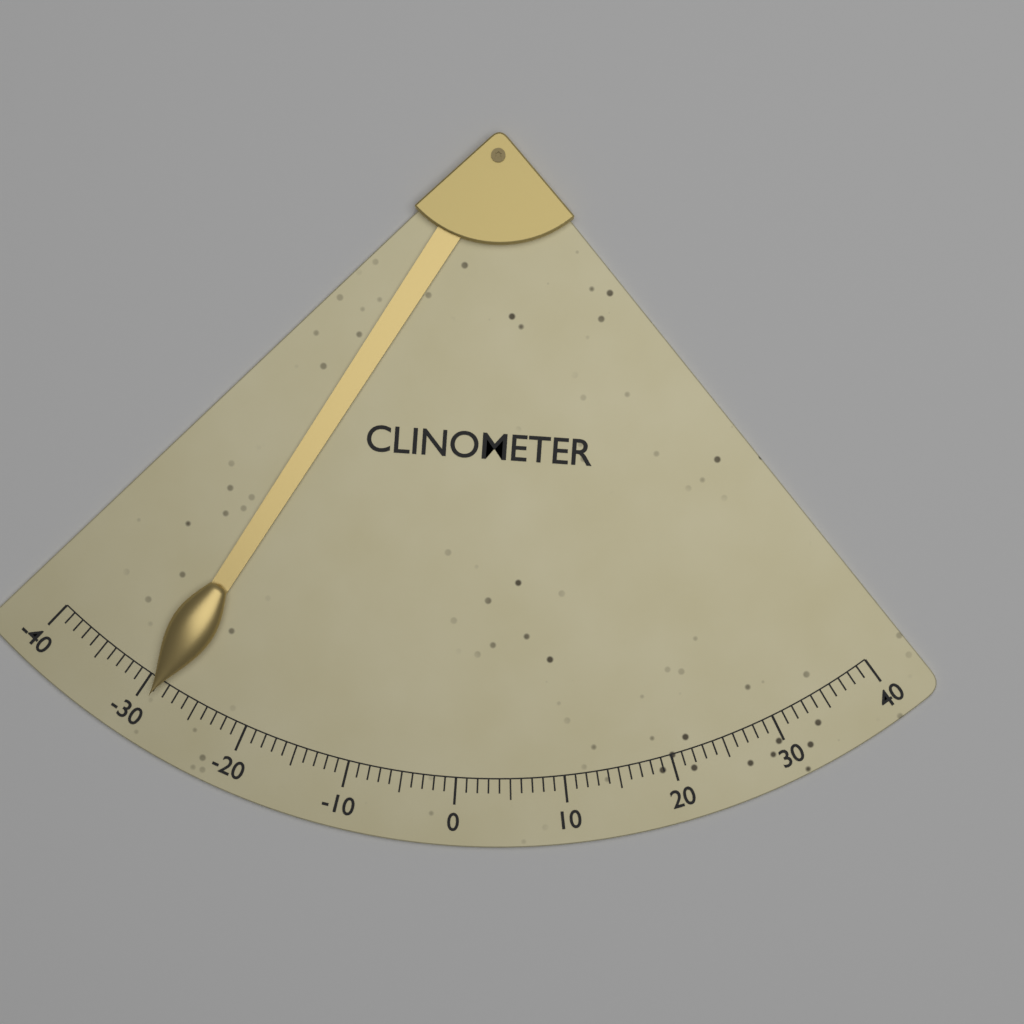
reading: -29 (no unit)
